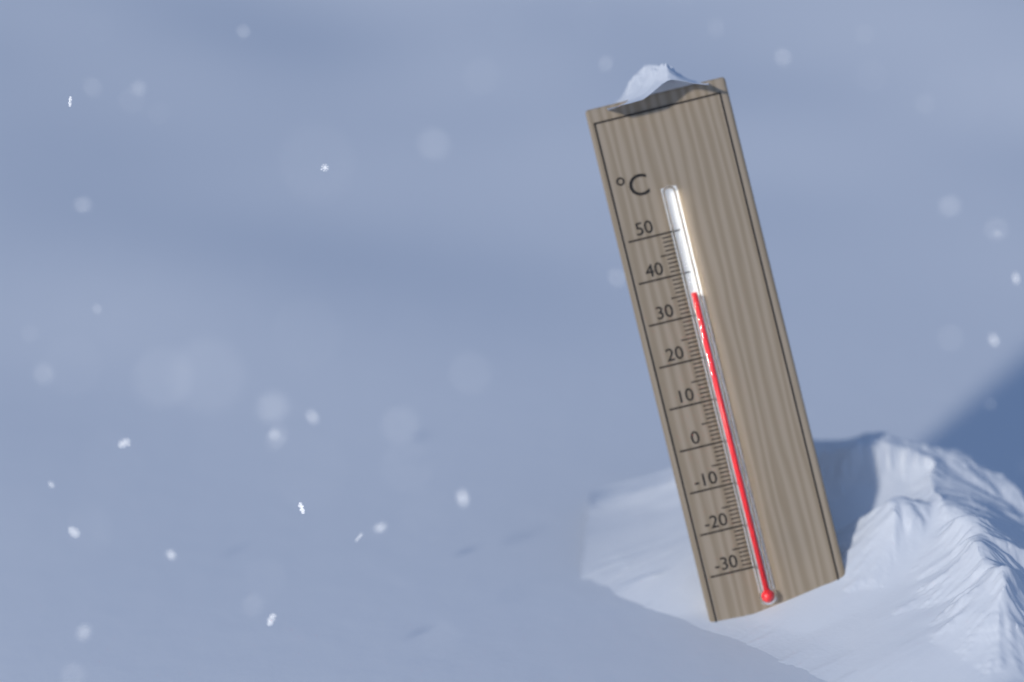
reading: 35 °C
